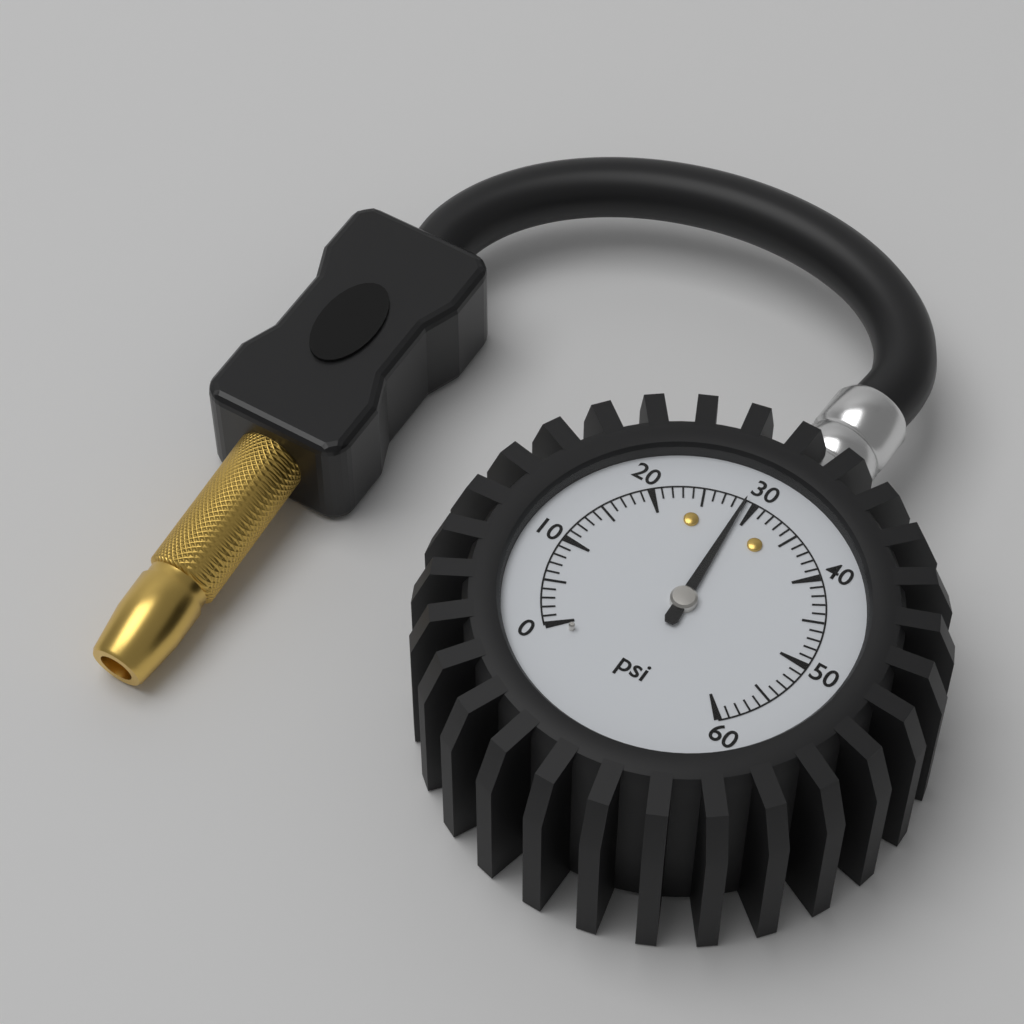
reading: 29 psi
